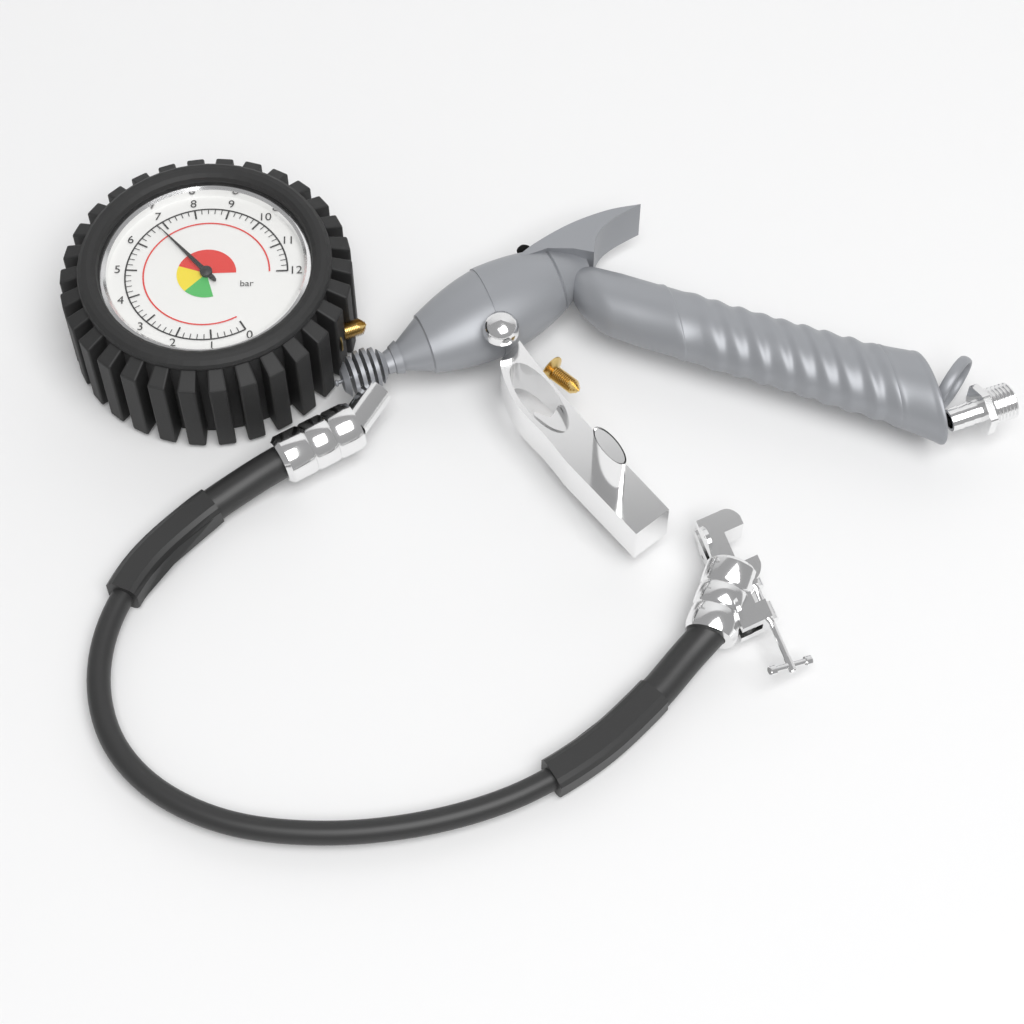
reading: 6.8 bar
